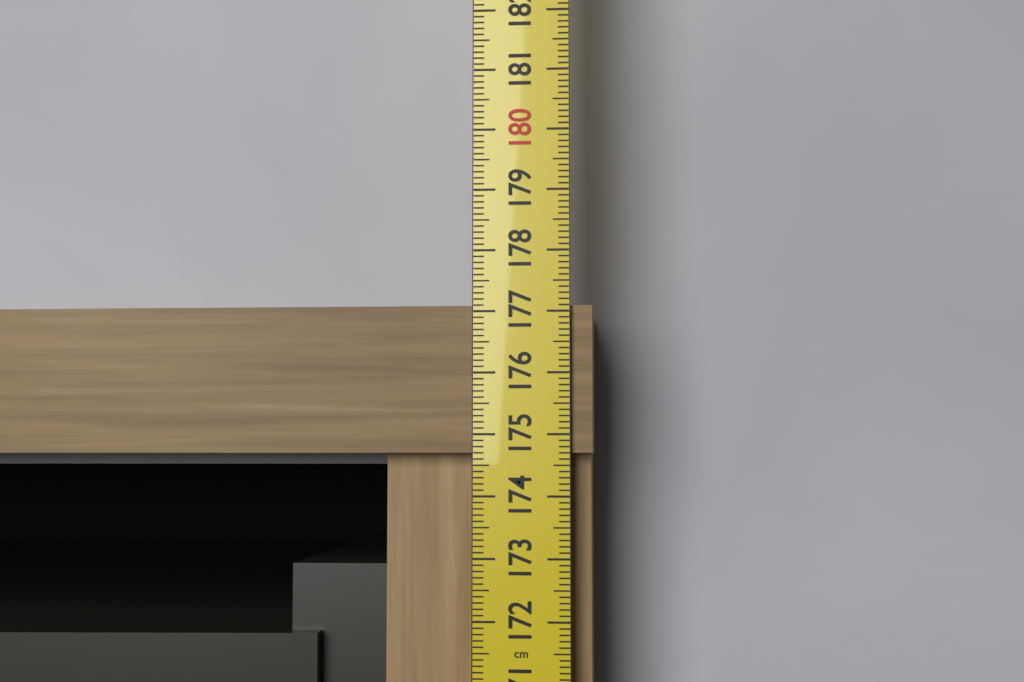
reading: 177.1 cm
